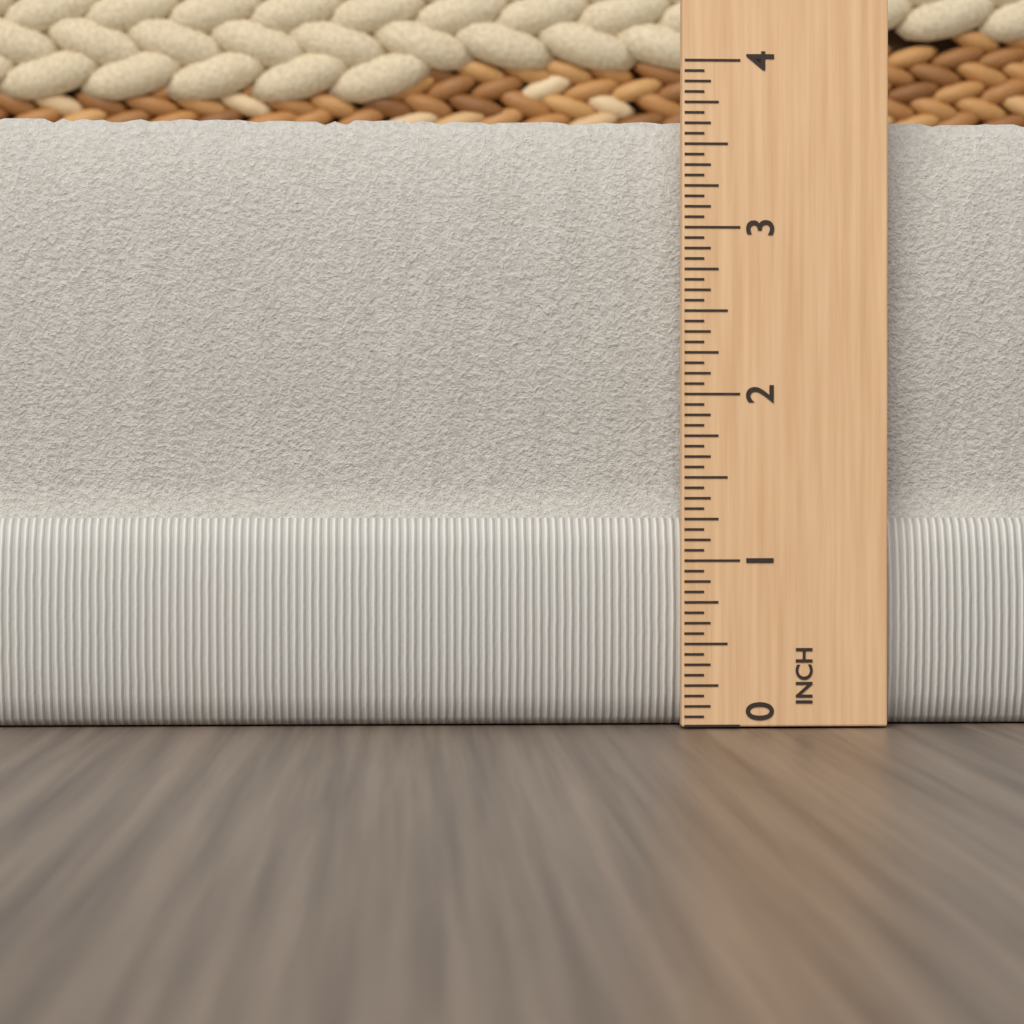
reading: 3.6875 in
